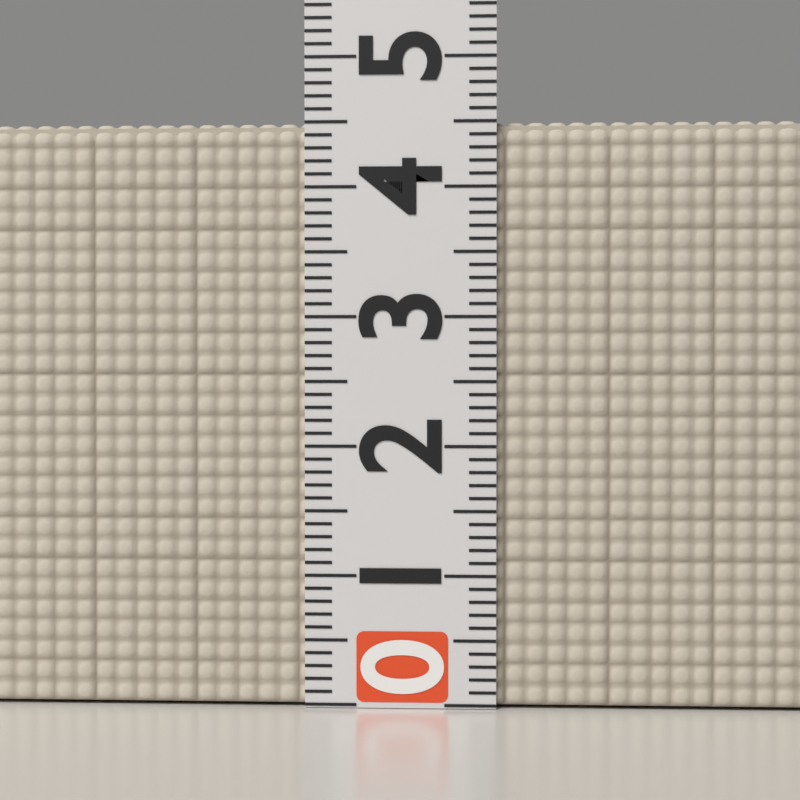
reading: 4.5 (no unit)
